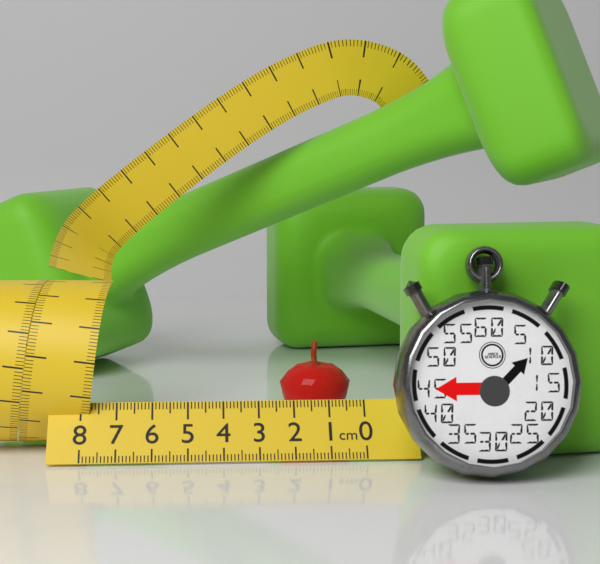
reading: 2.2 cm
